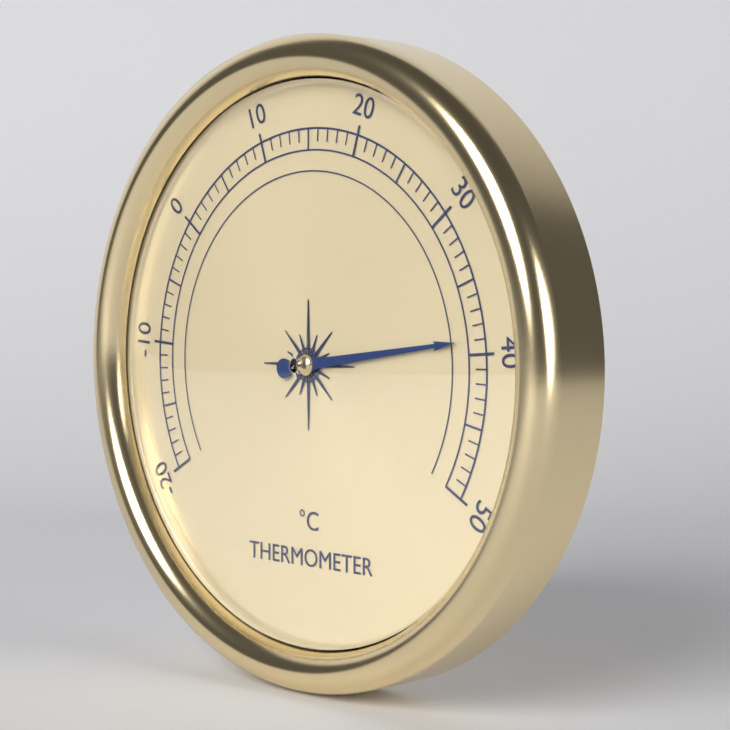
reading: 39 °C
